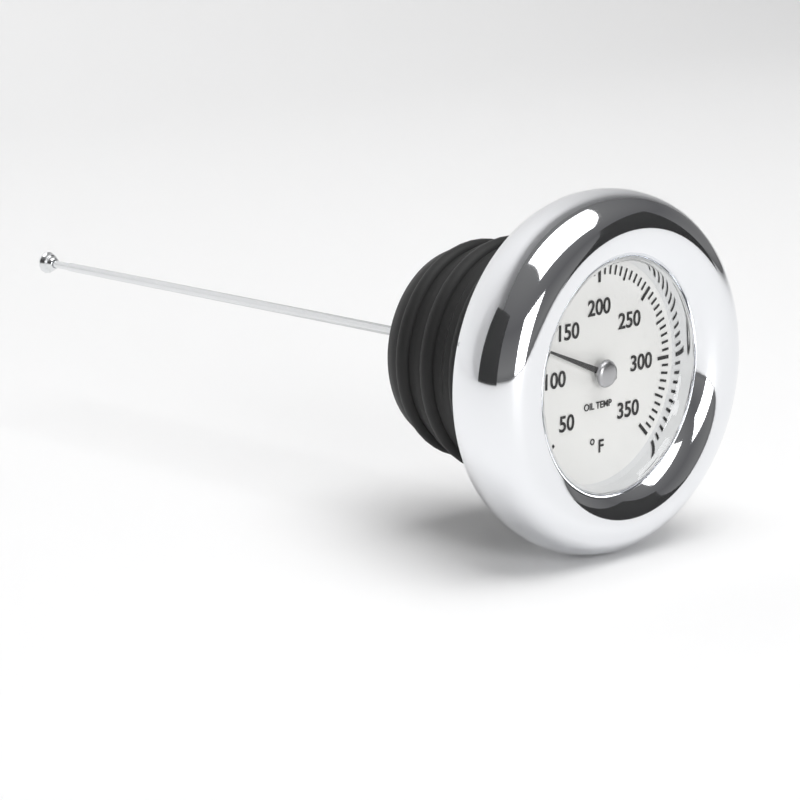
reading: 125 °F
